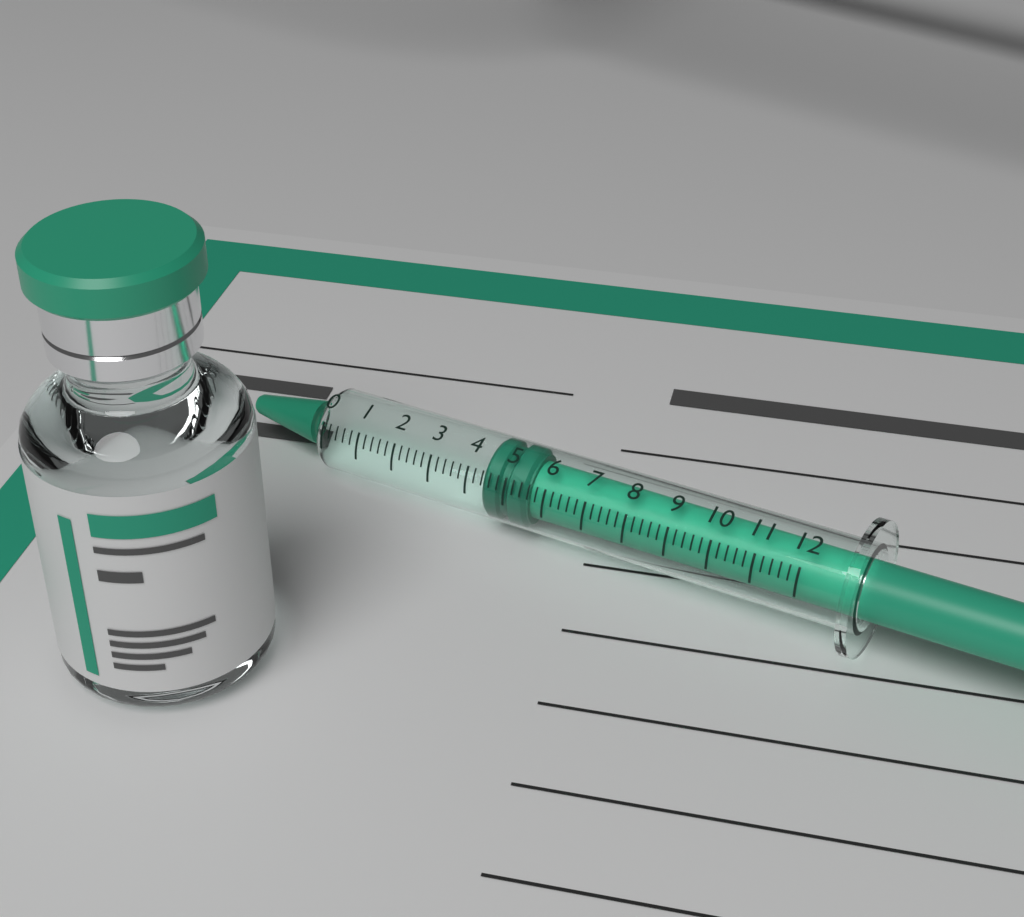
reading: 4.4 (no unit)
